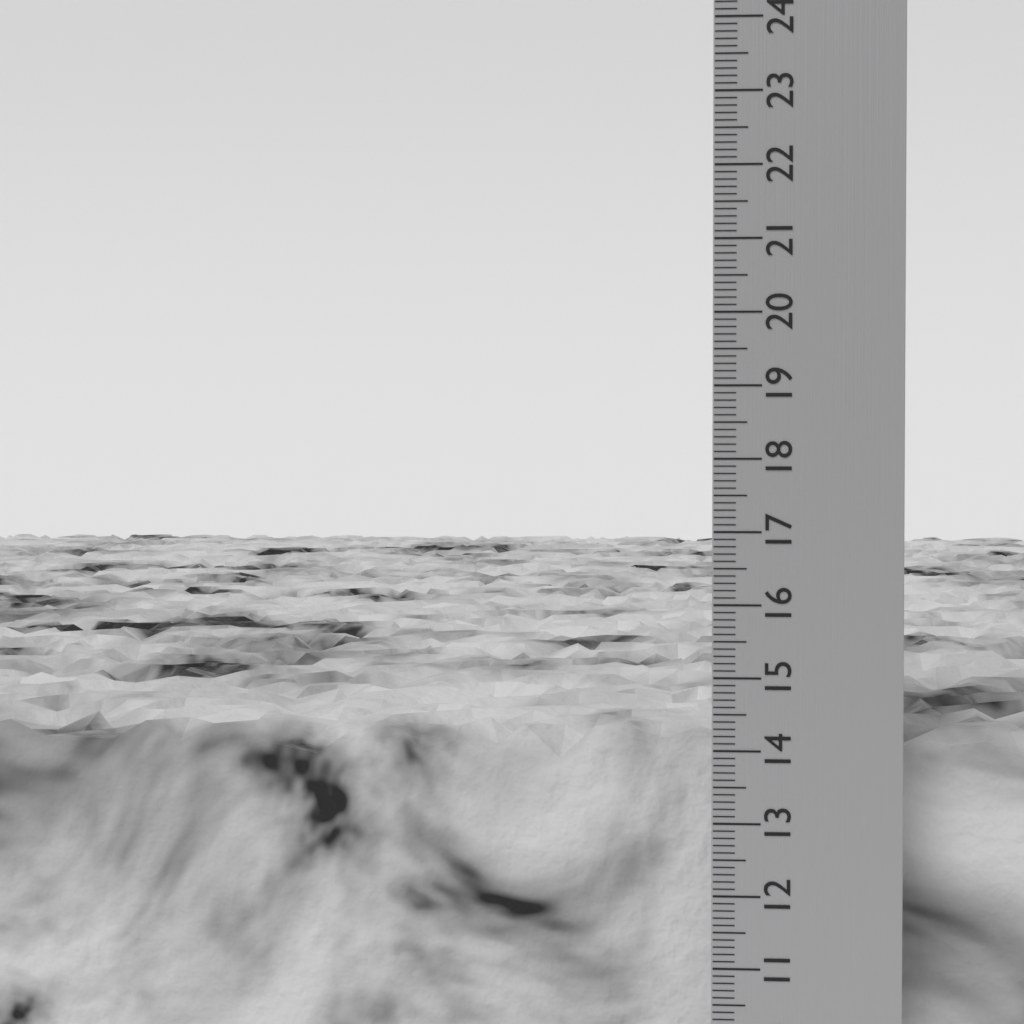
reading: 14.2 cm
